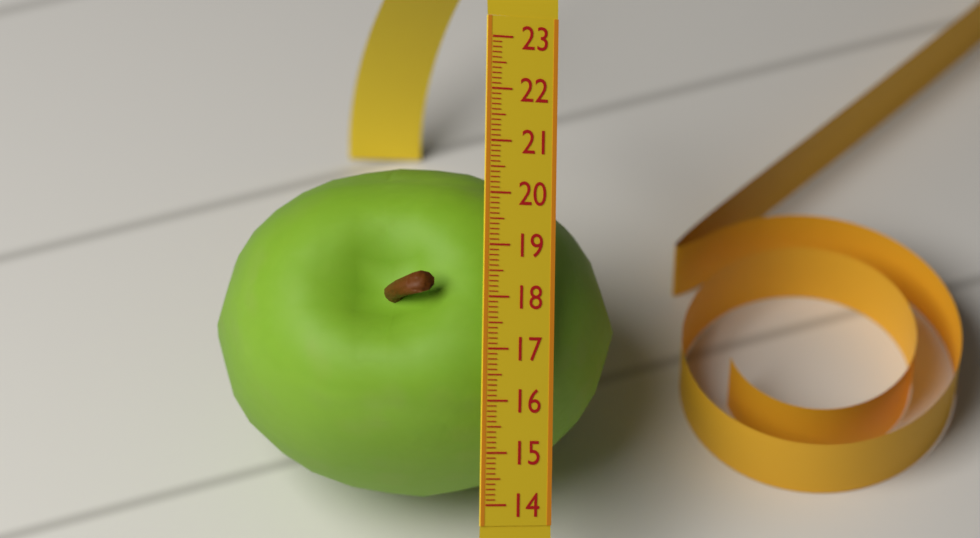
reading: 20.6 (no unit)
